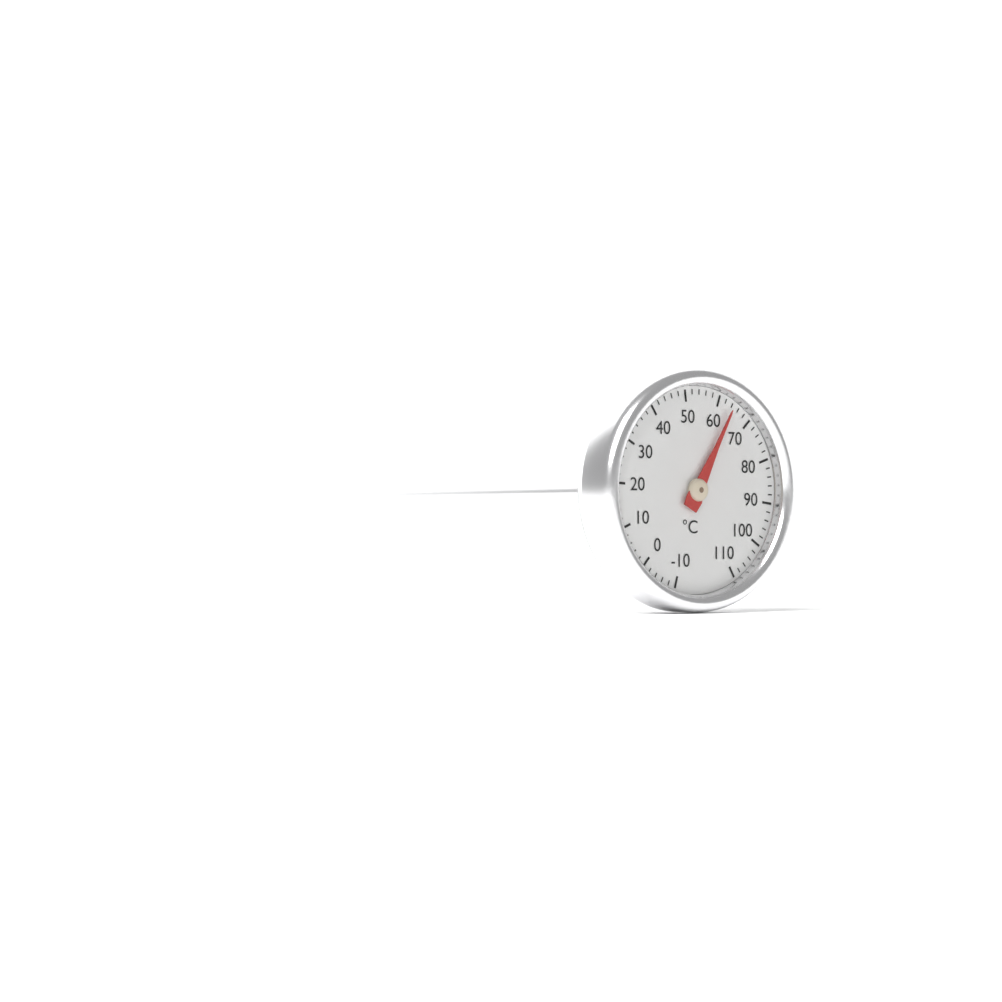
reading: 64 °C
